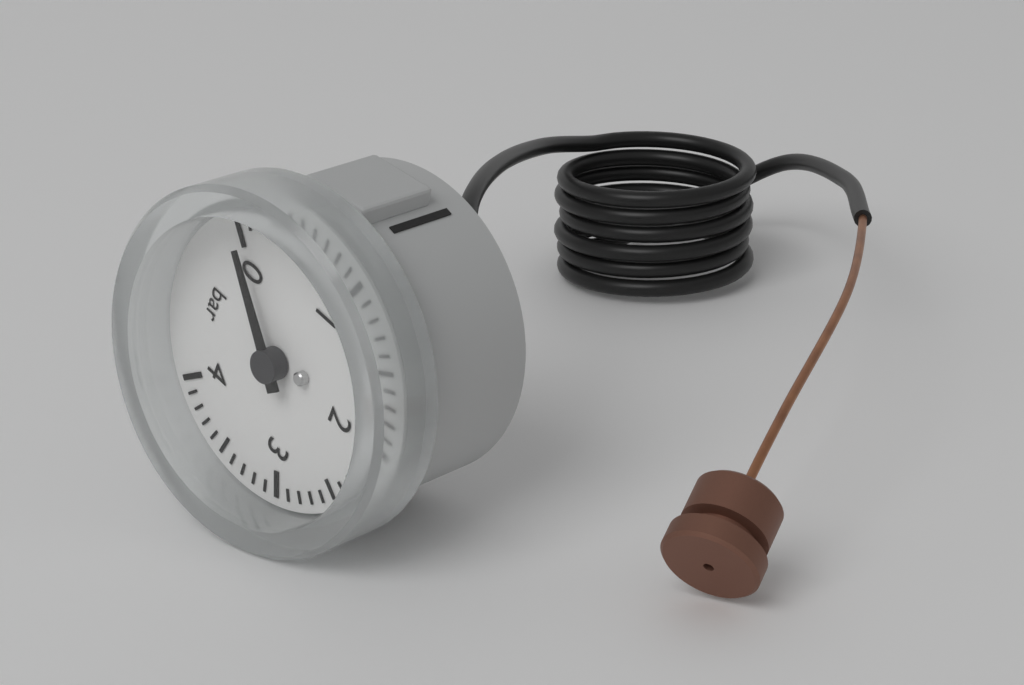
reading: 0.0 bar
